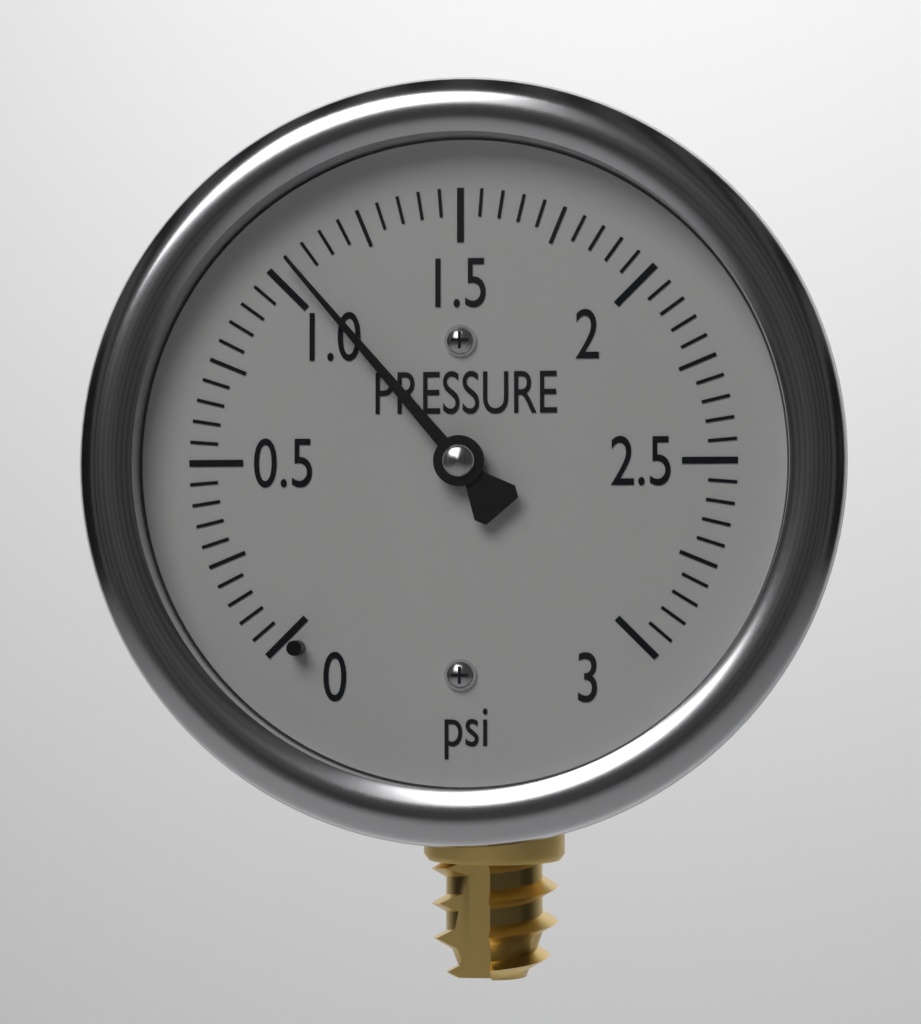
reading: 1.05 psi
